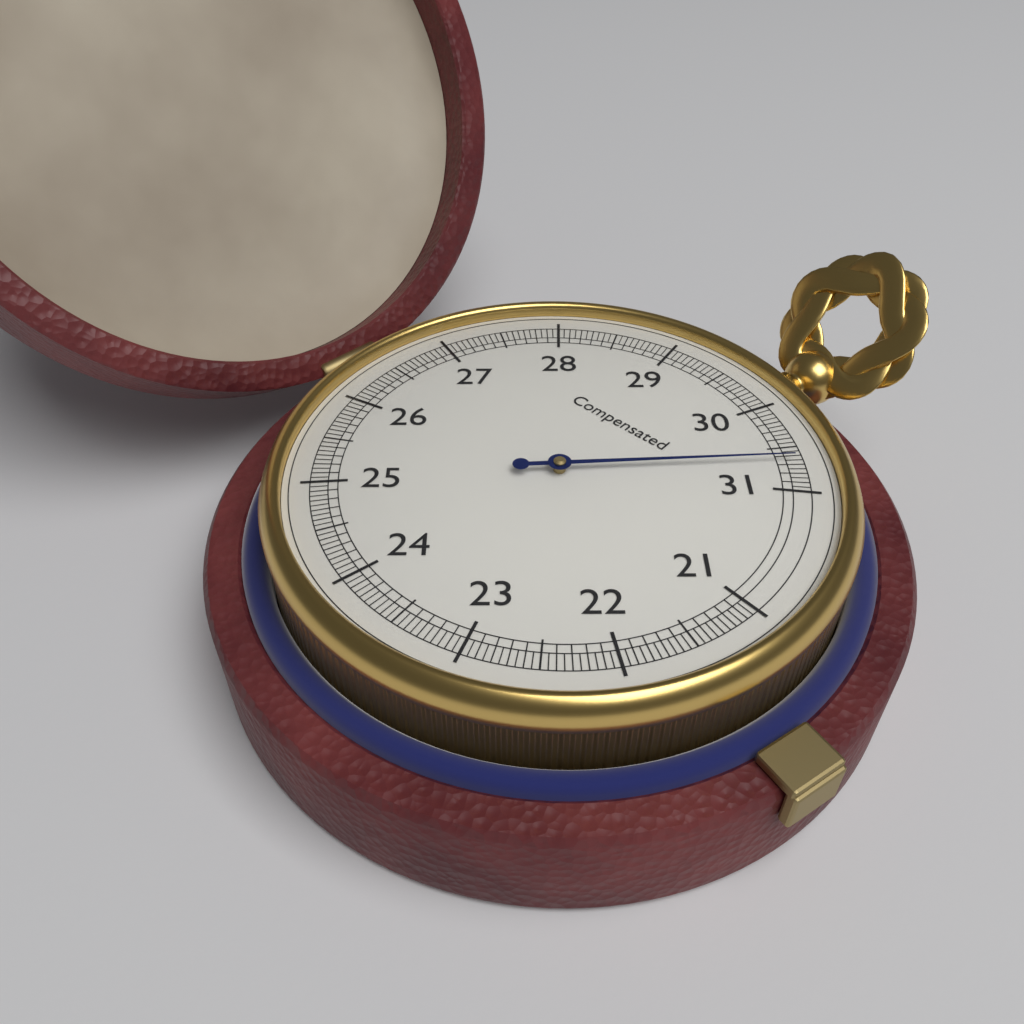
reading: 30.65 (no unit)
